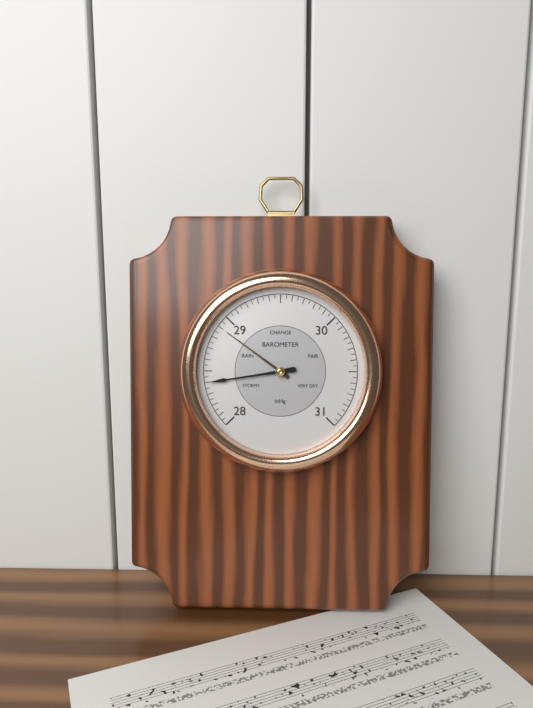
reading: 28.40 inHg
